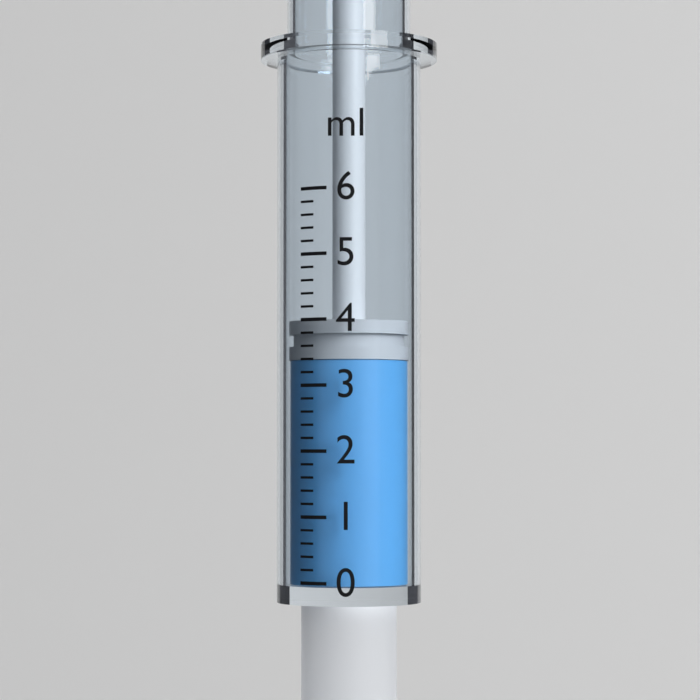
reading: 3.4 ml
